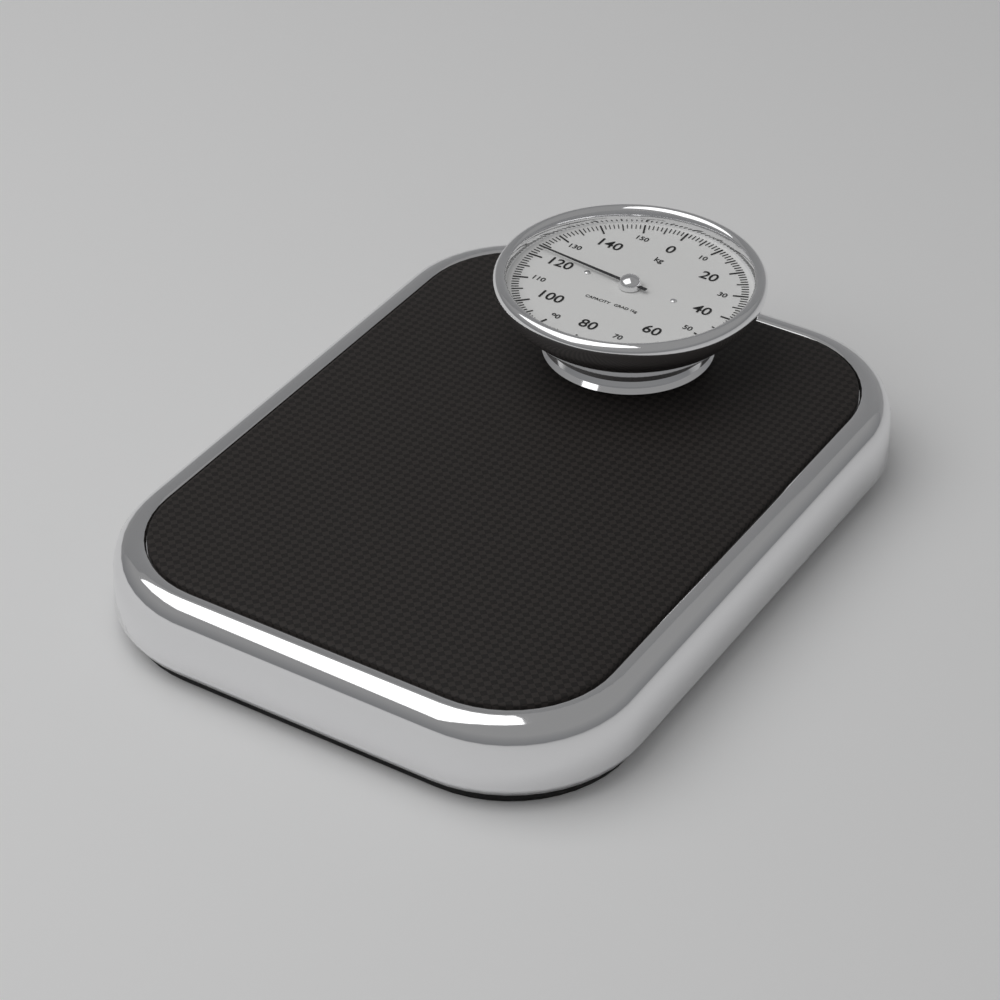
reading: 123 kg
